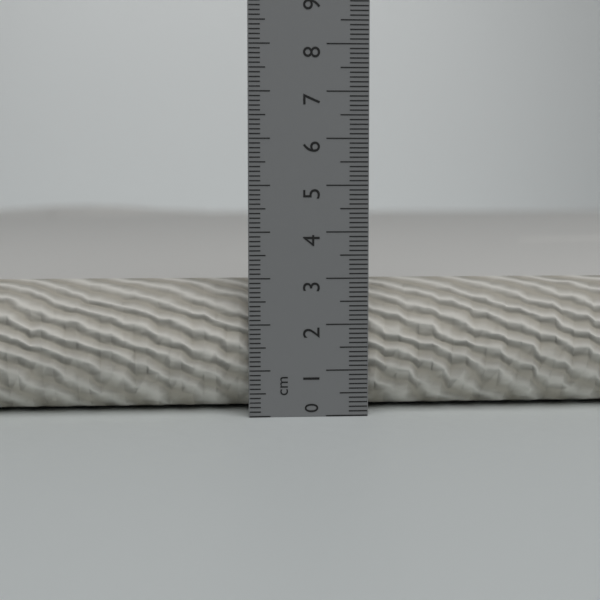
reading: 2.9 cm
